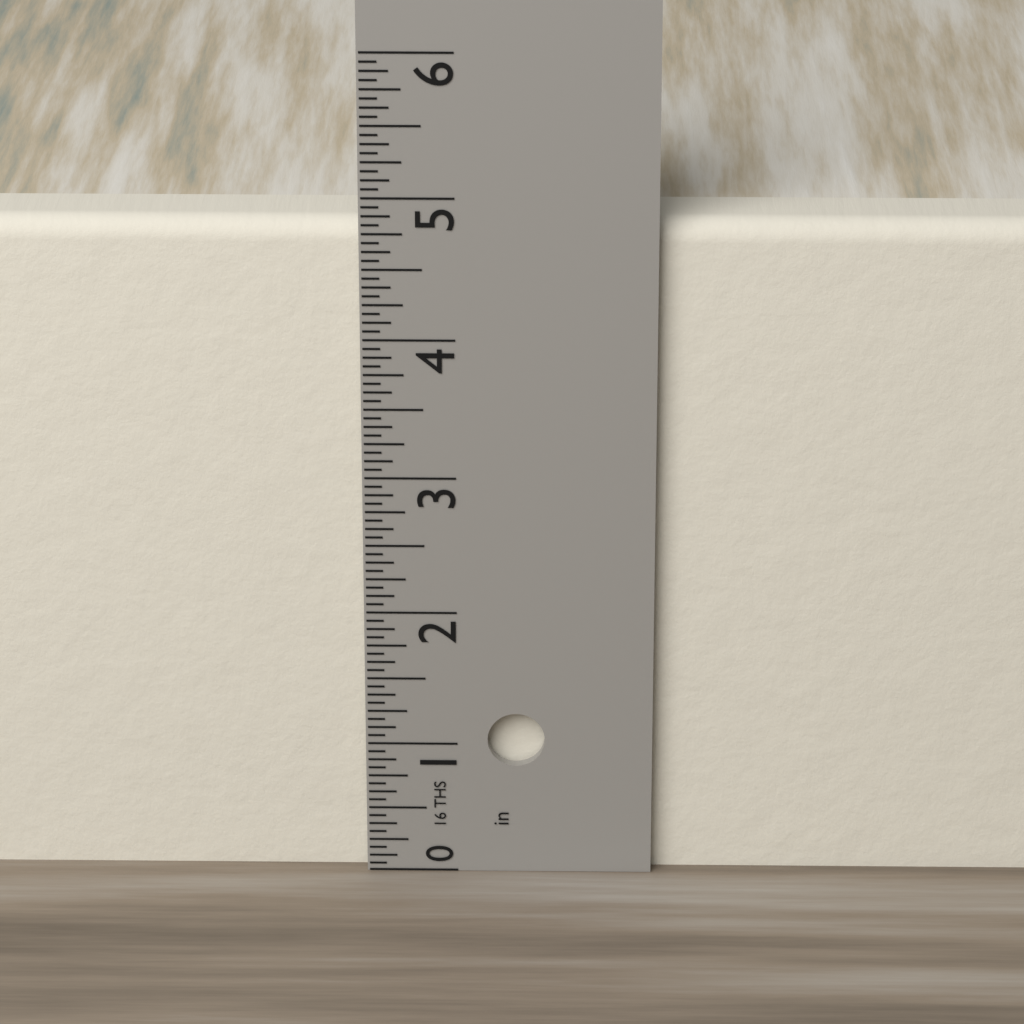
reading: 4.8125 in
